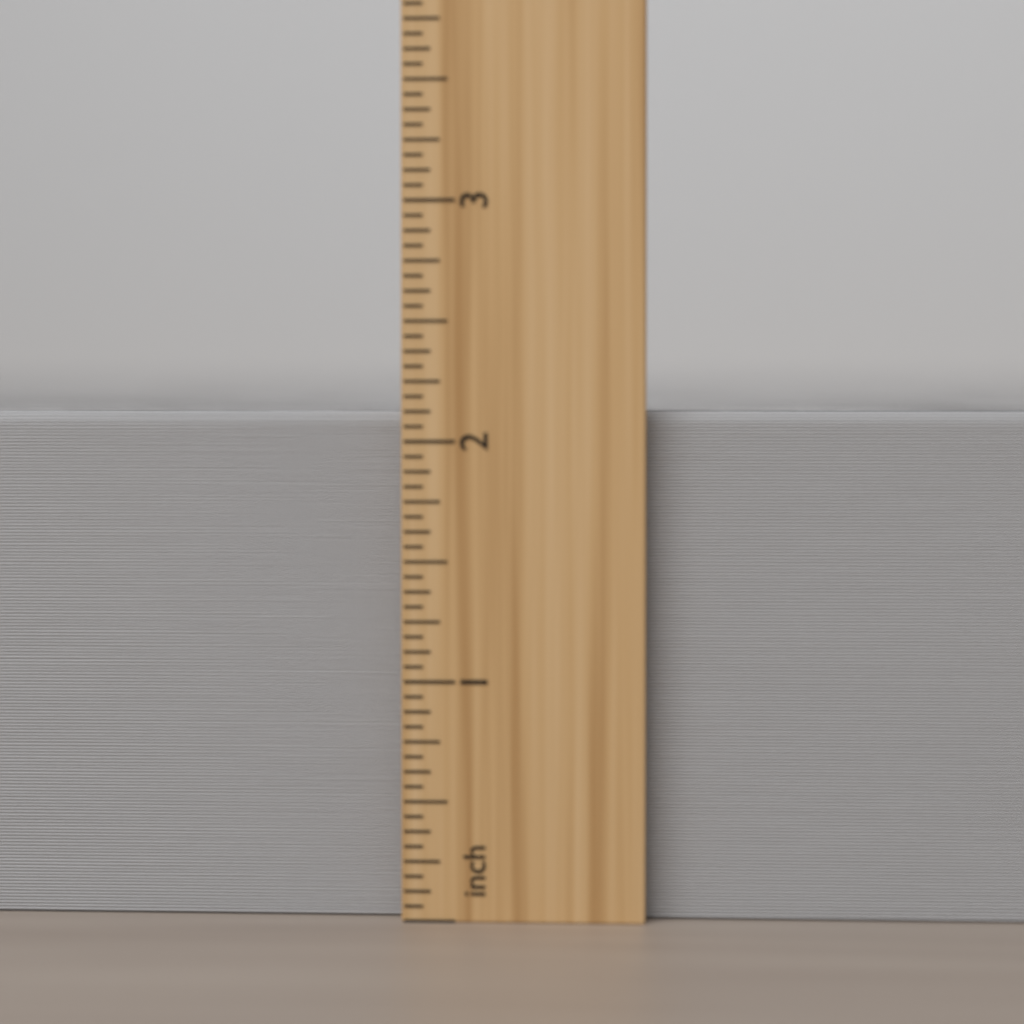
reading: 2.1250 inch
